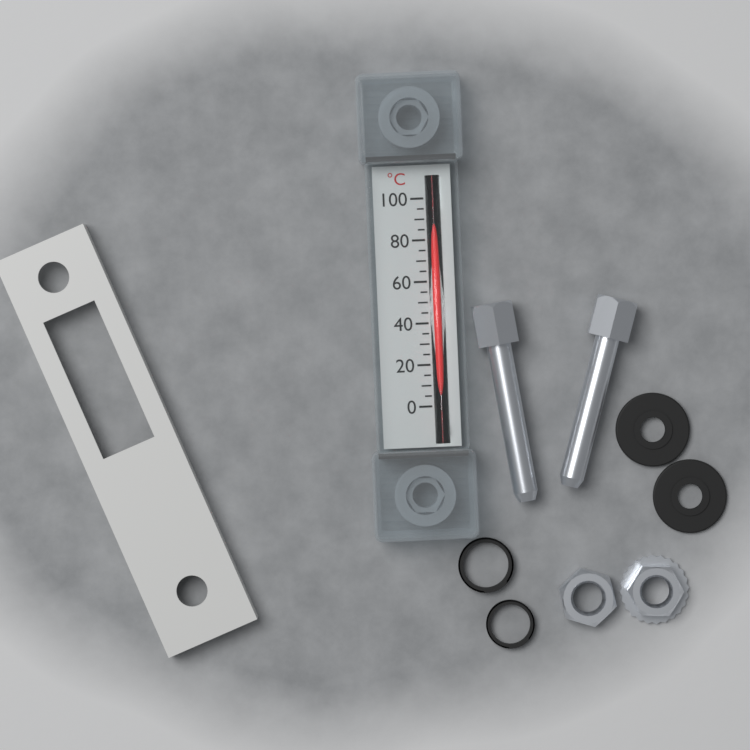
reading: 95 °C
